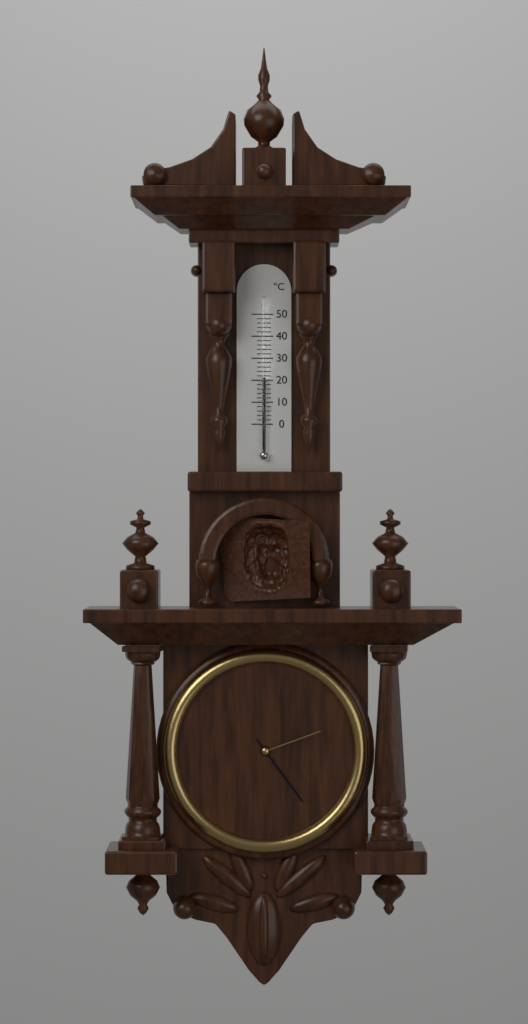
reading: 21 °C
